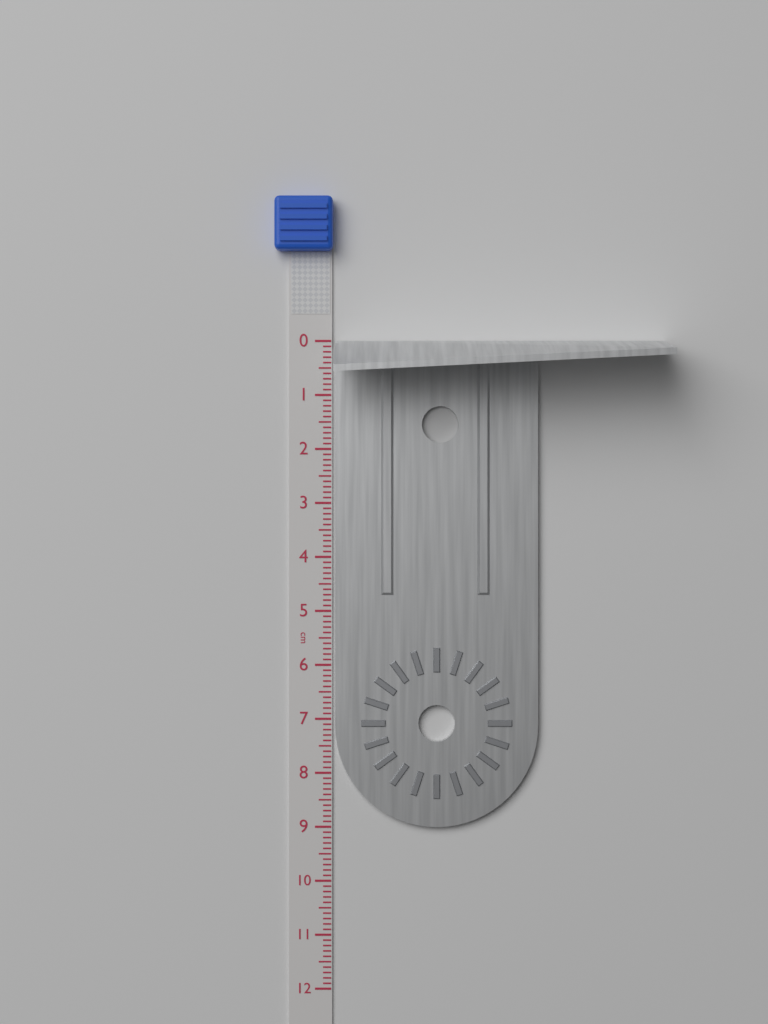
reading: 9.0 cm
